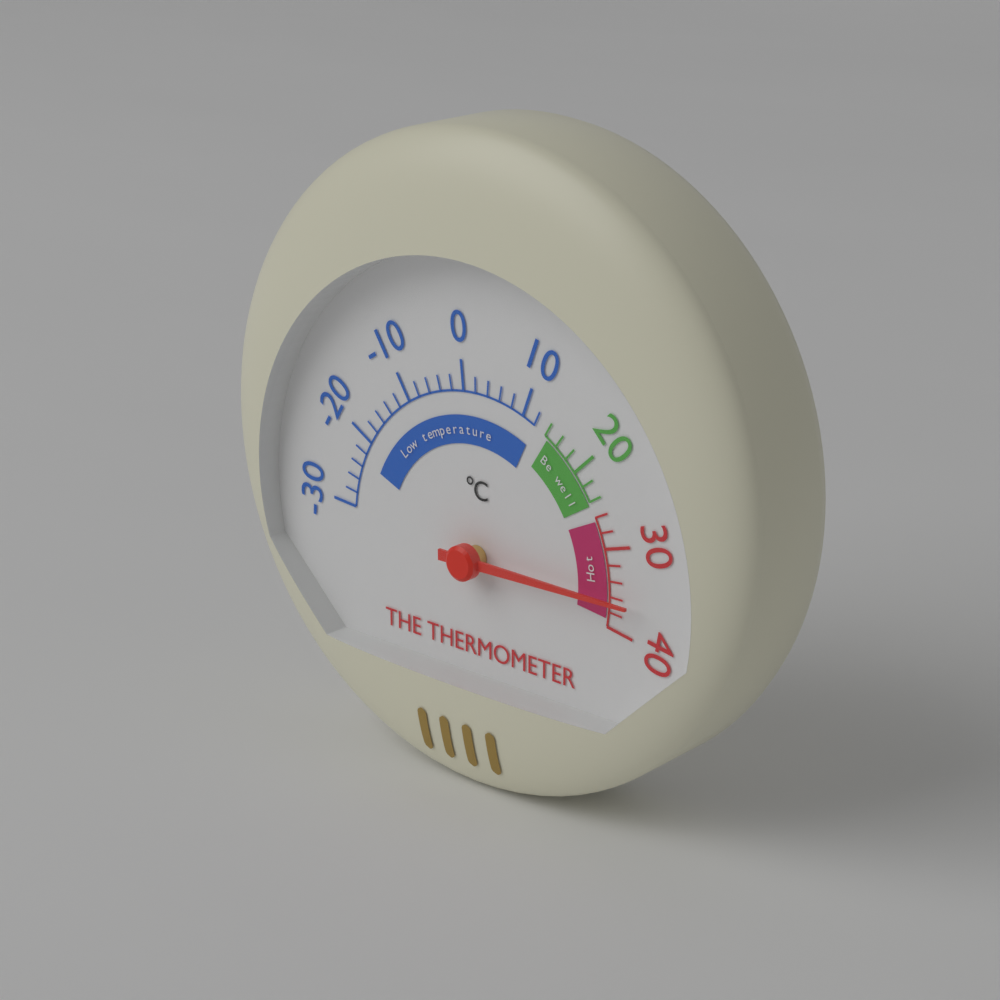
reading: 36 °C
